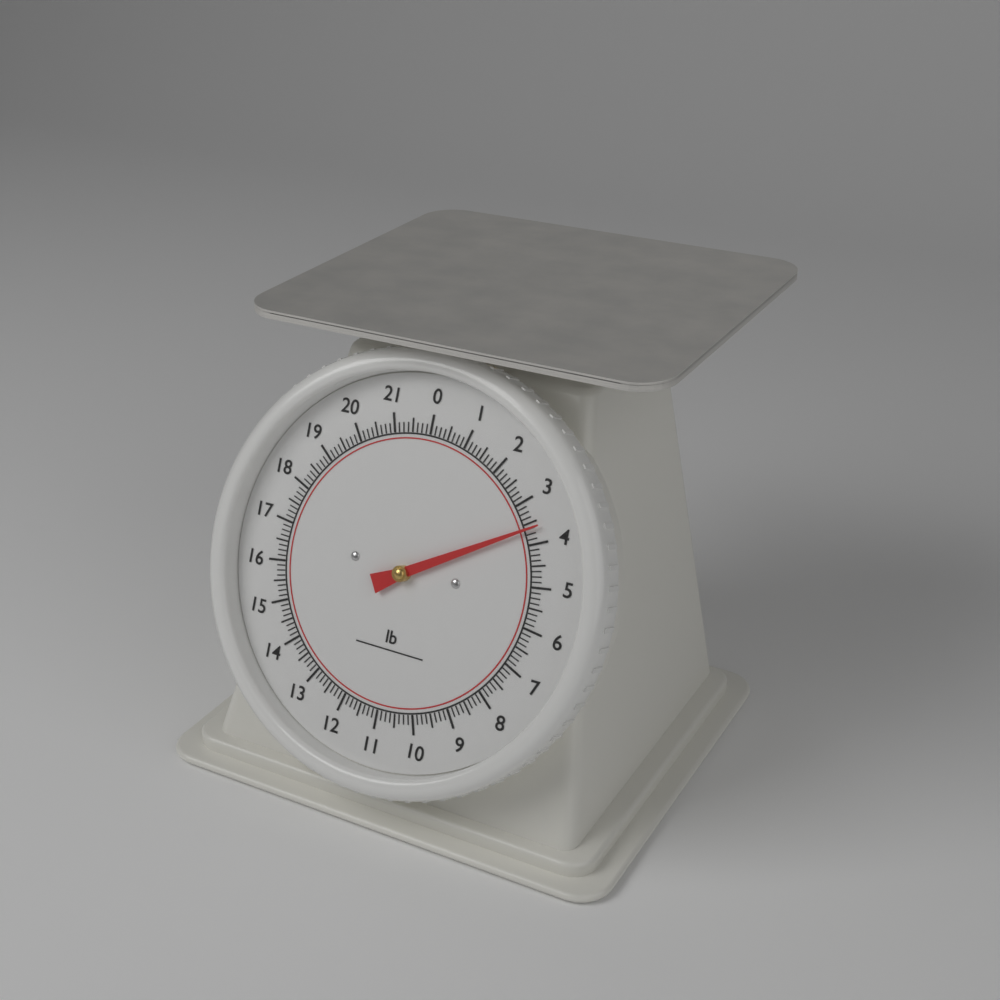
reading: 3.625 lb
